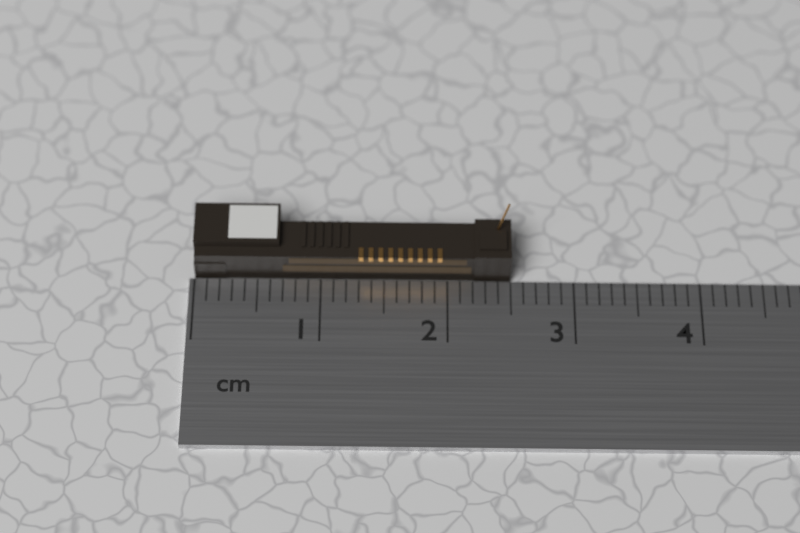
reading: 2.5 cm
